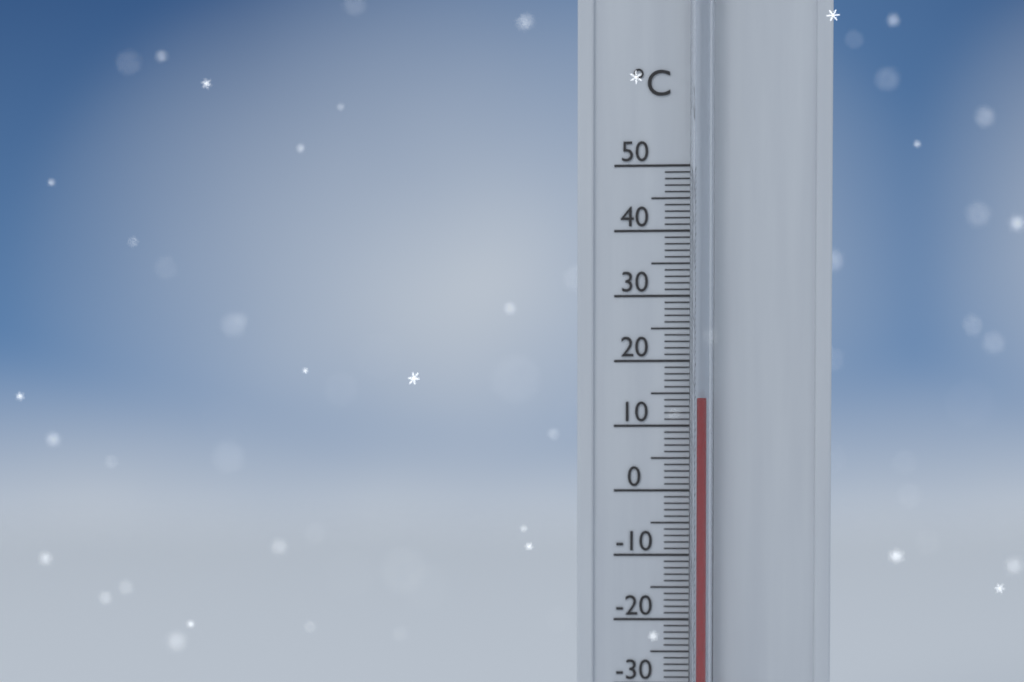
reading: 14 °C
